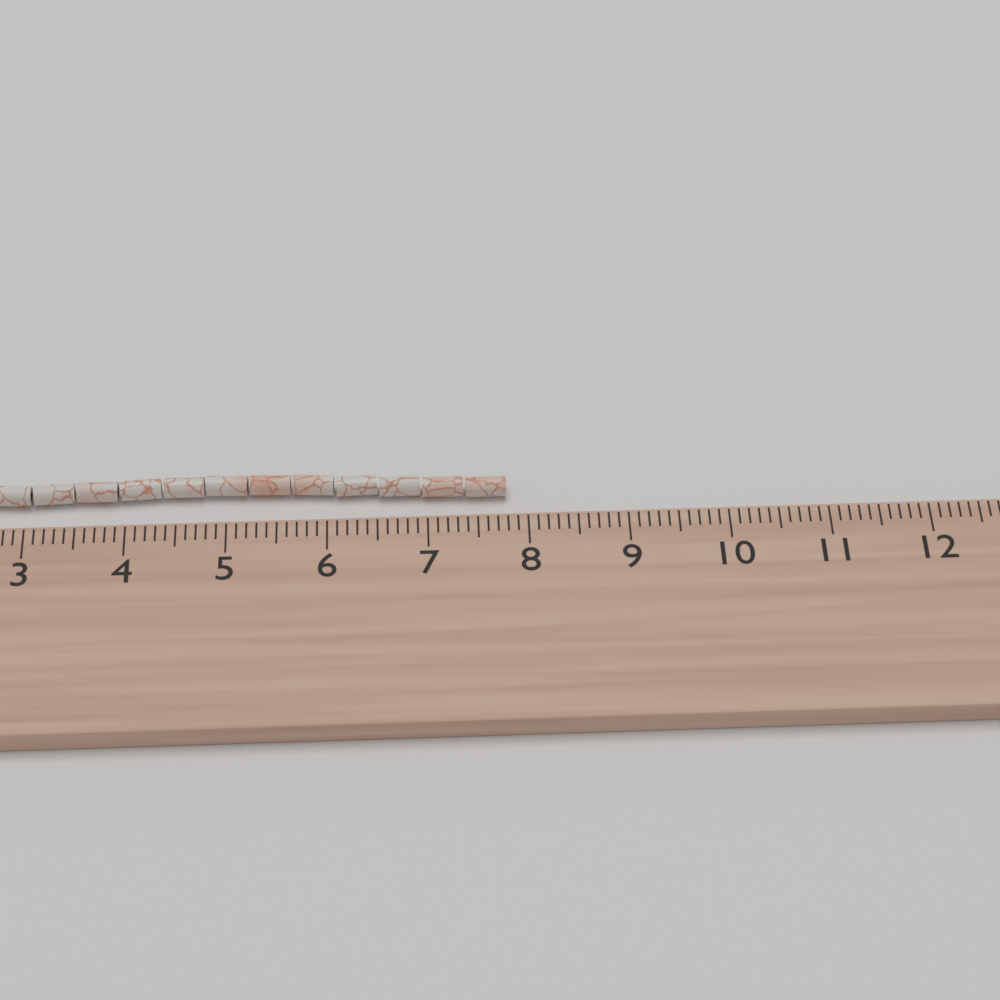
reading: 7.8 cm
